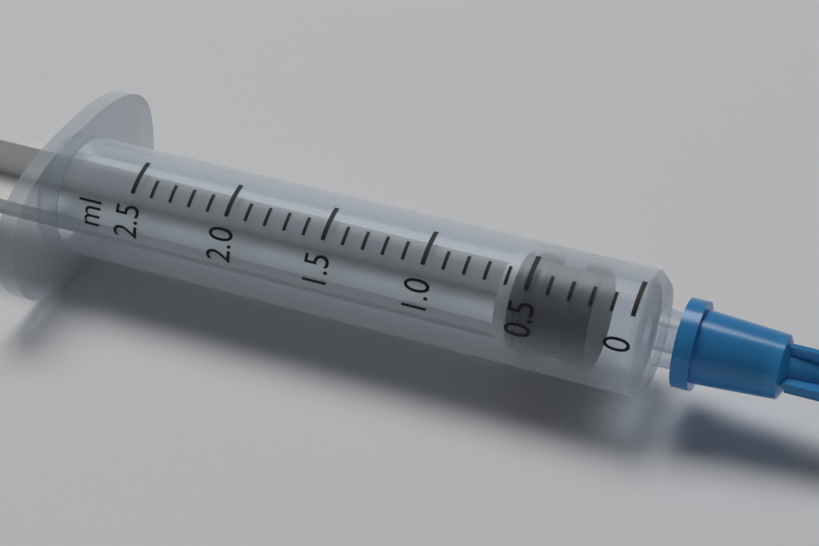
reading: 0.2 ml
